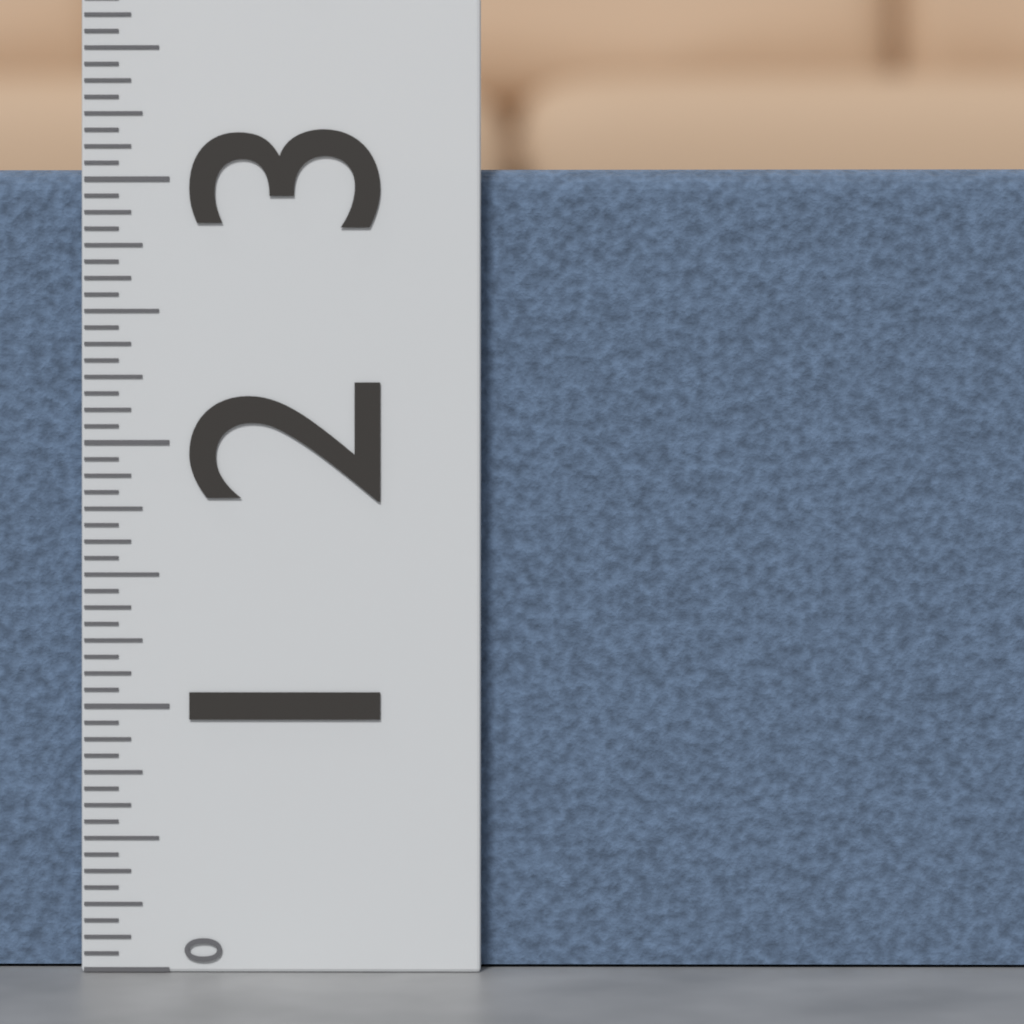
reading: 3.0625 (no unit)
